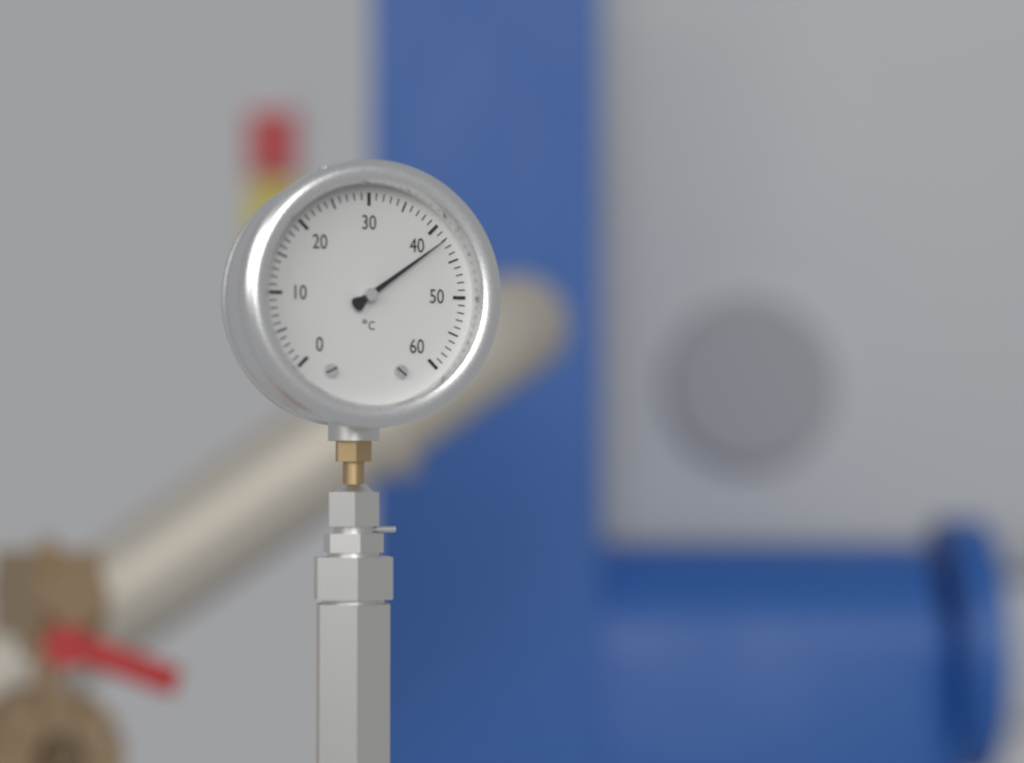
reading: 42 °C
